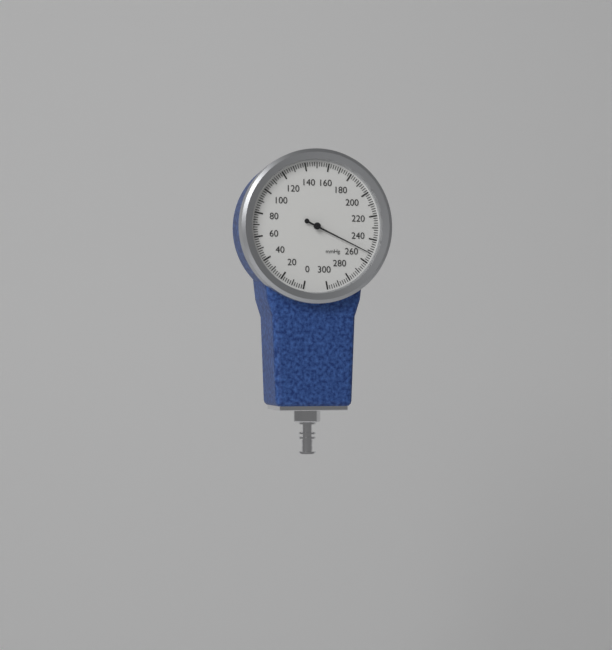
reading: 252 mmHg
